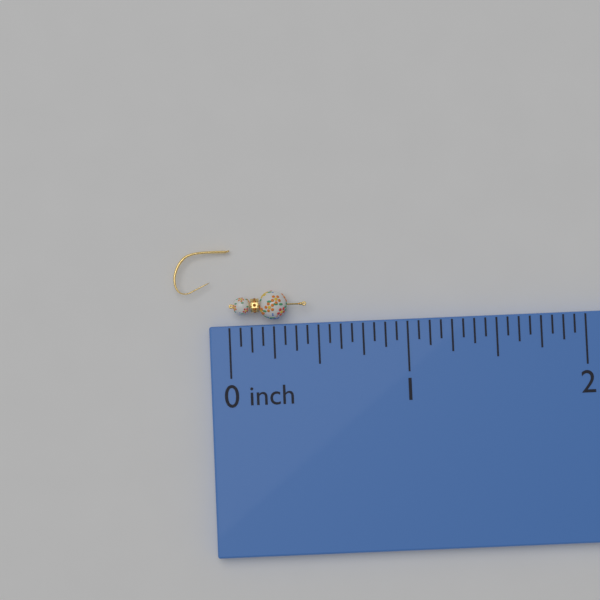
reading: 0.4375 inch
